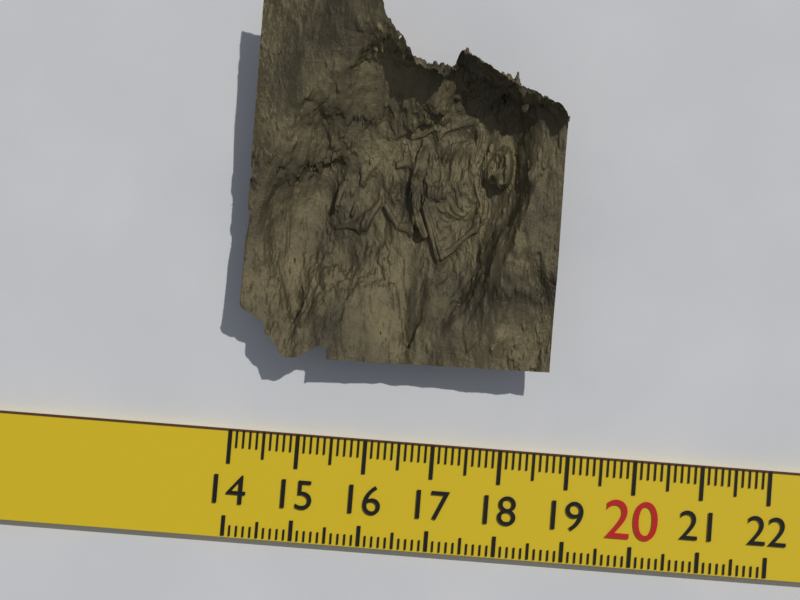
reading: 18.6 (no unit)
